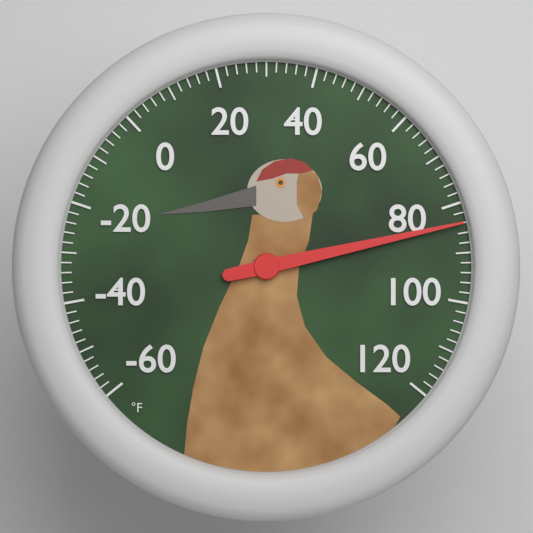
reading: 84 °F
